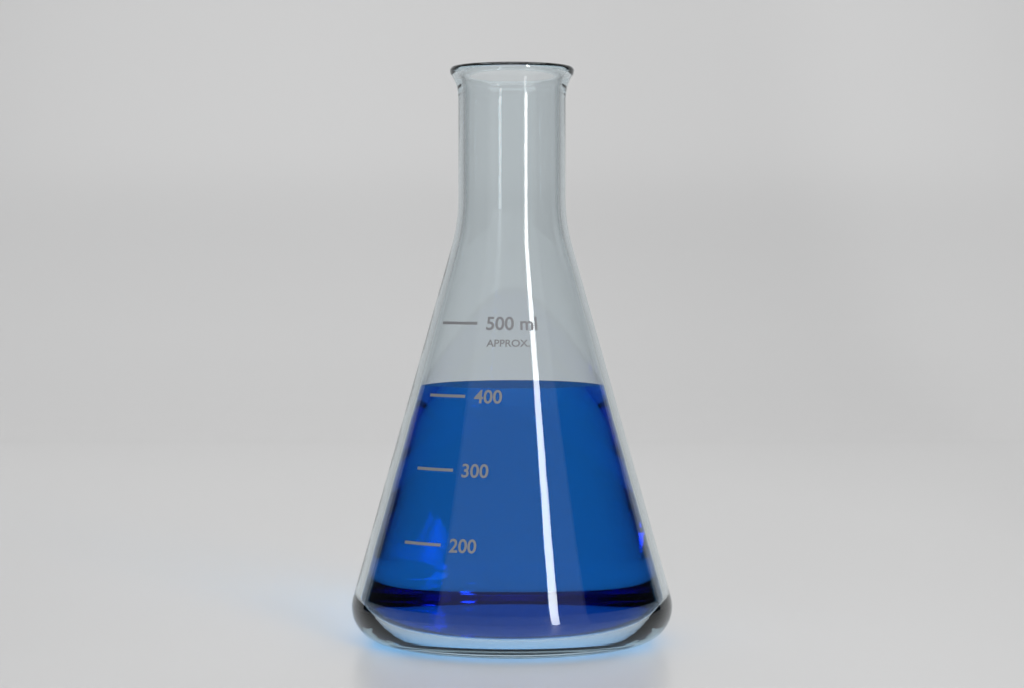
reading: 410 ml
